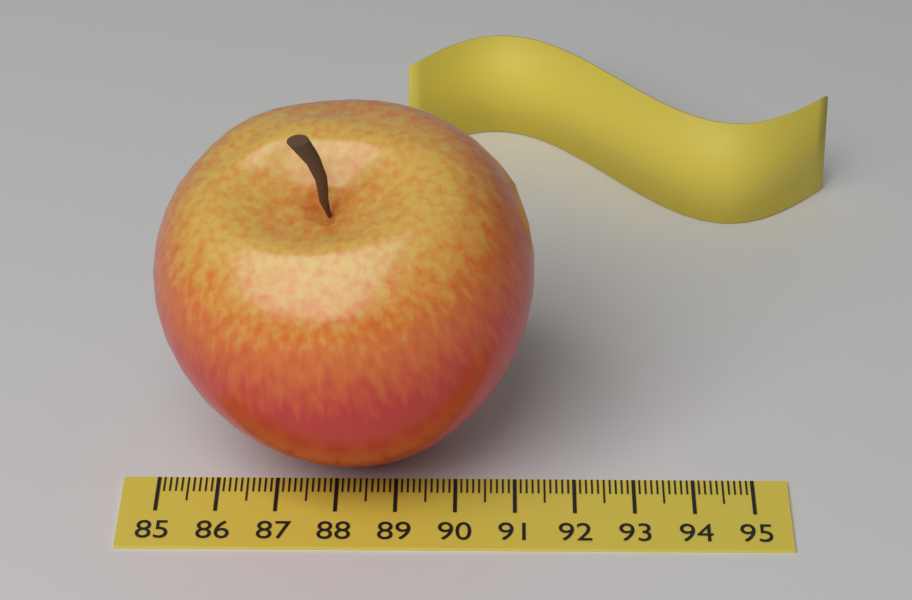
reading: 91.3 (no unit)
